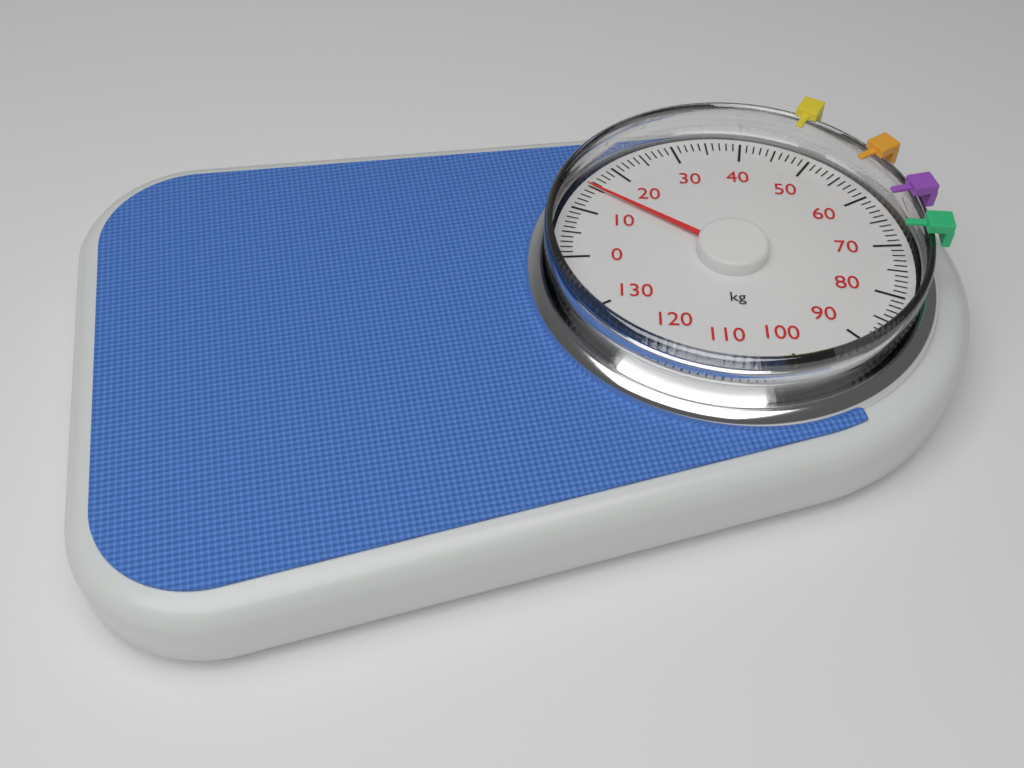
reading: 15 kg
